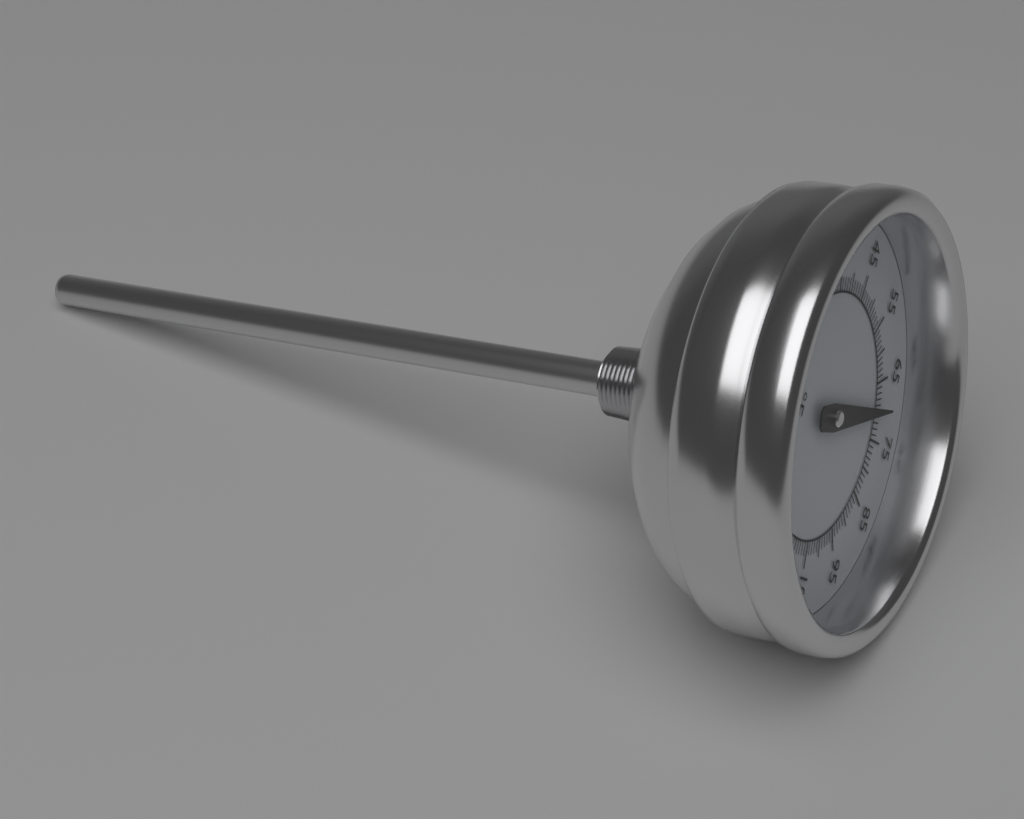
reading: 70 °F
